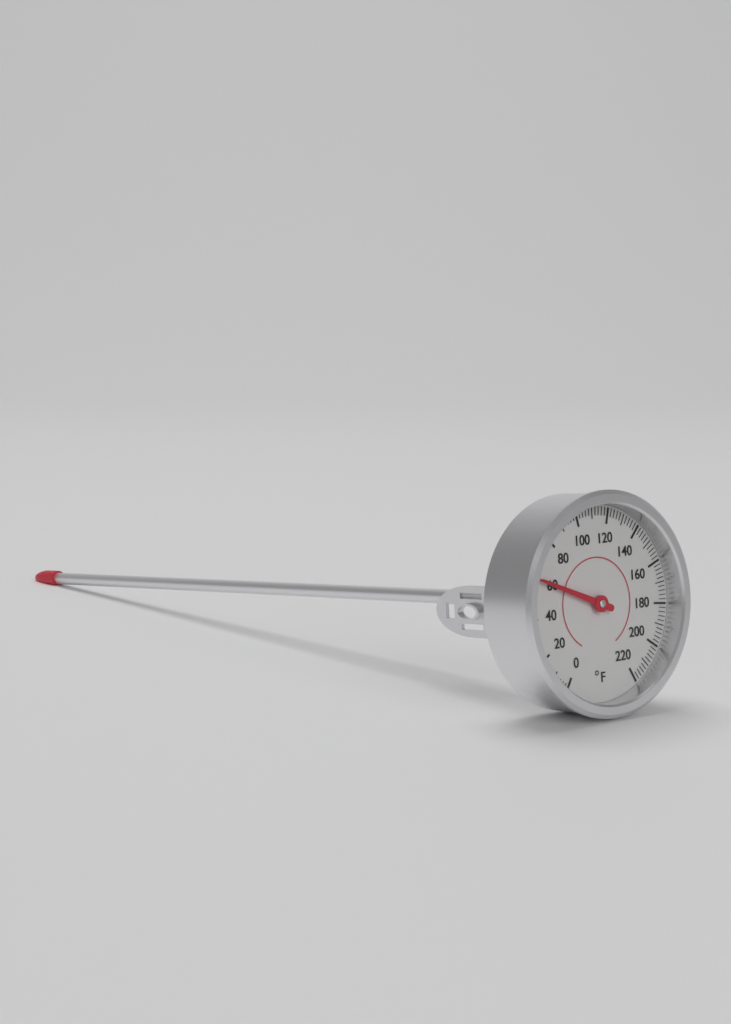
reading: 60 °F
